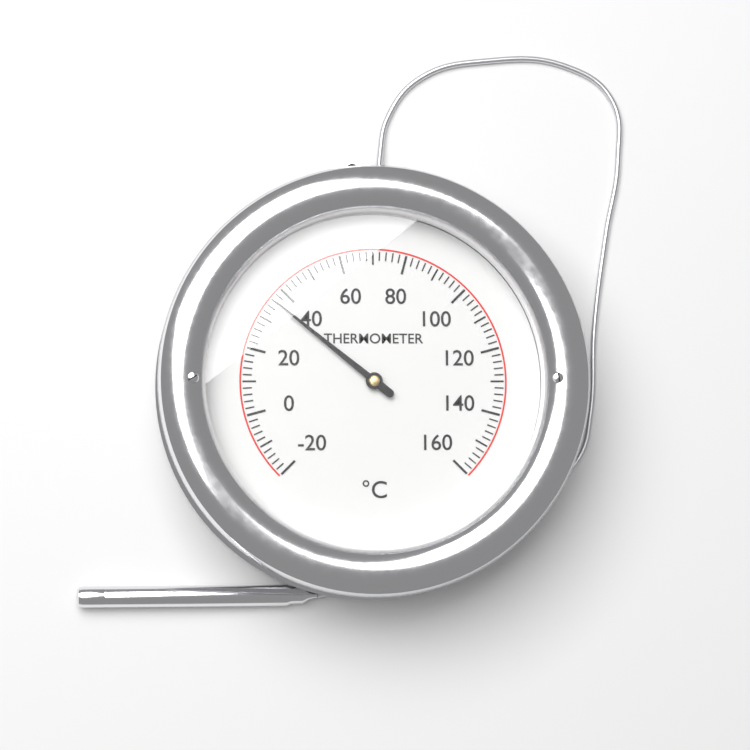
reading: 36 °C
